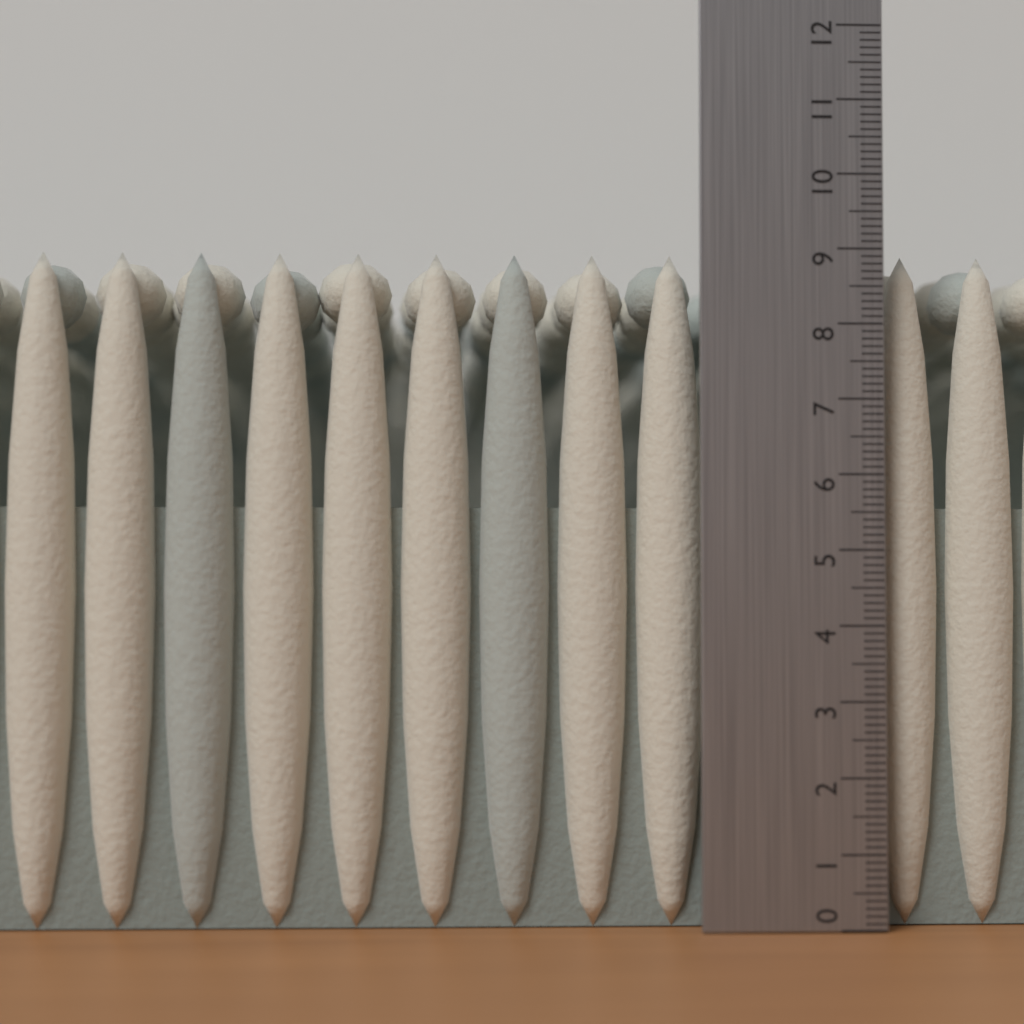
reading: 9.0 (no unit)
